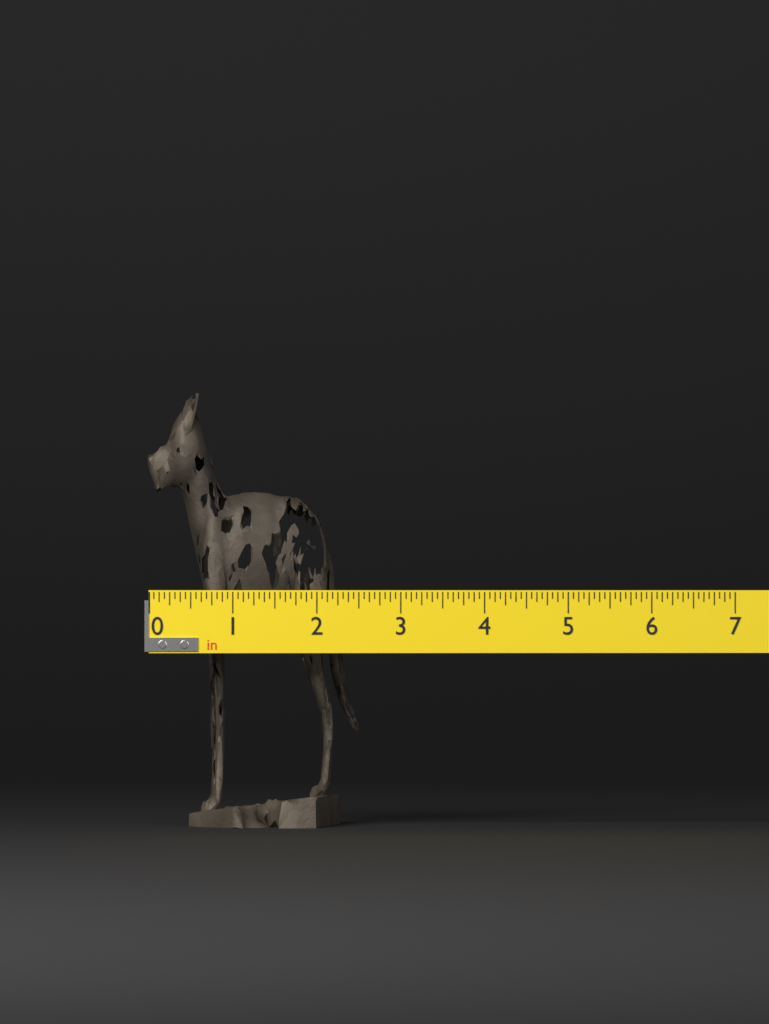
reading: 2.5625 in
